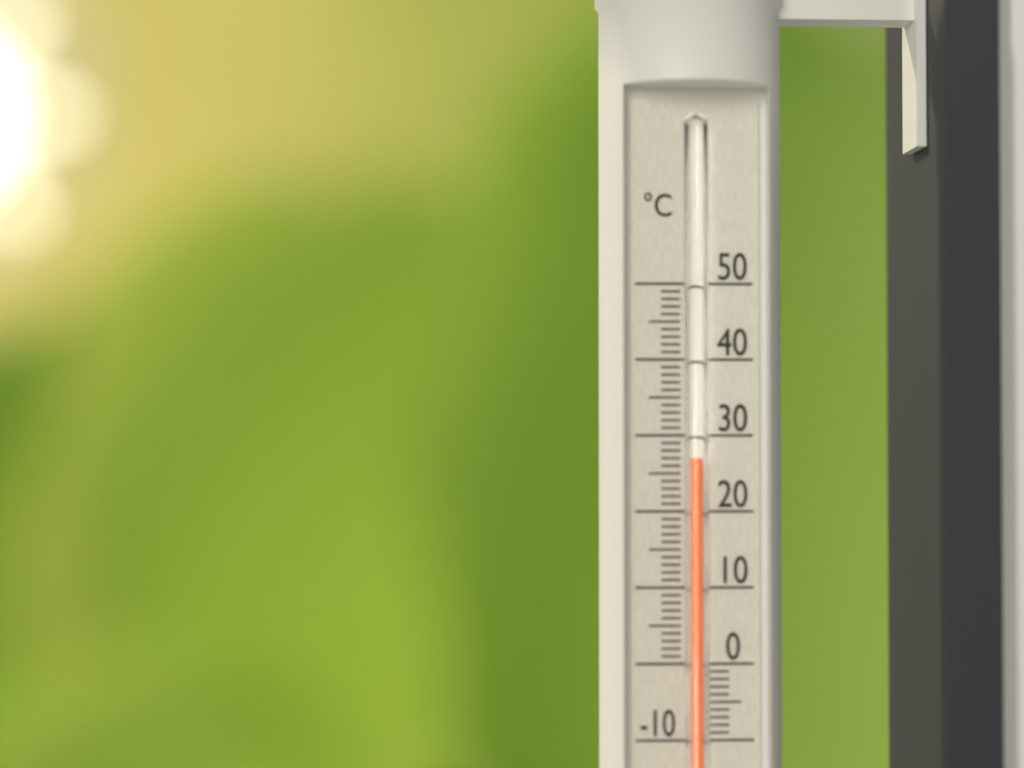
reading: 27 °C
